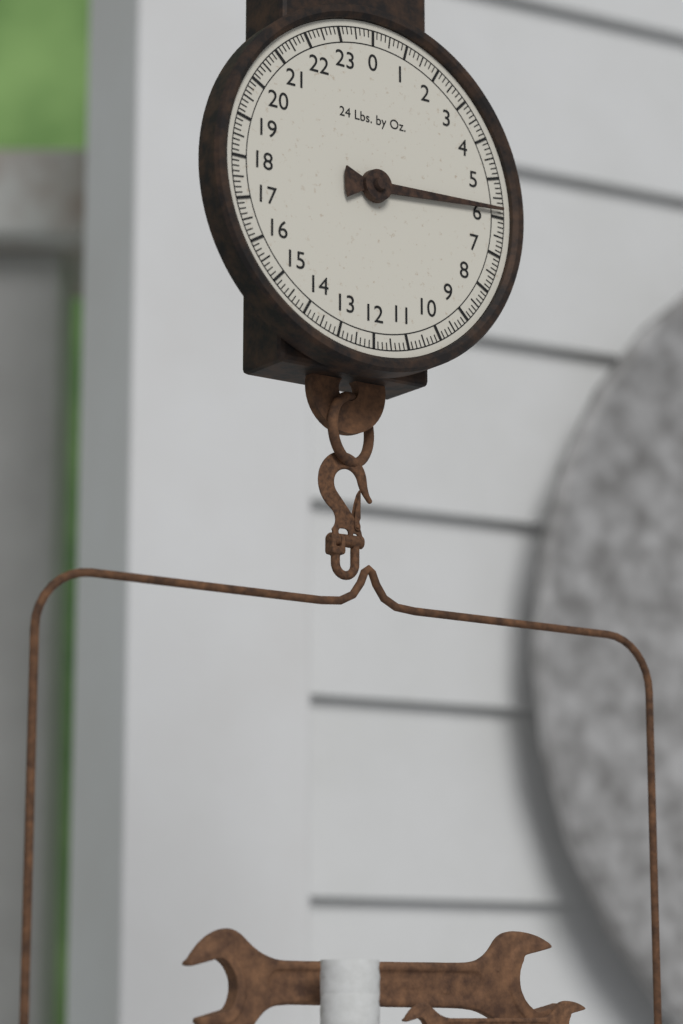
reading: 5.800 lbs
